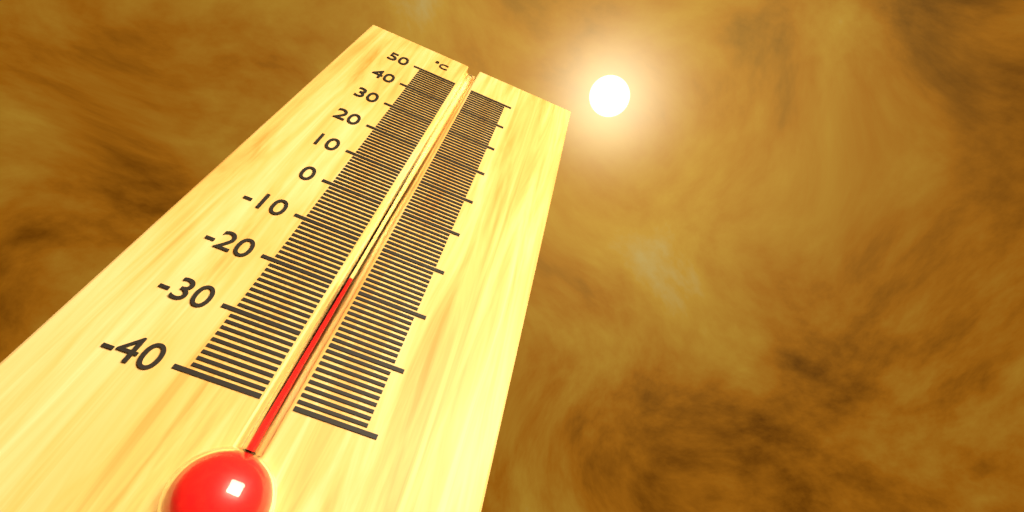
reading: -18 °C
